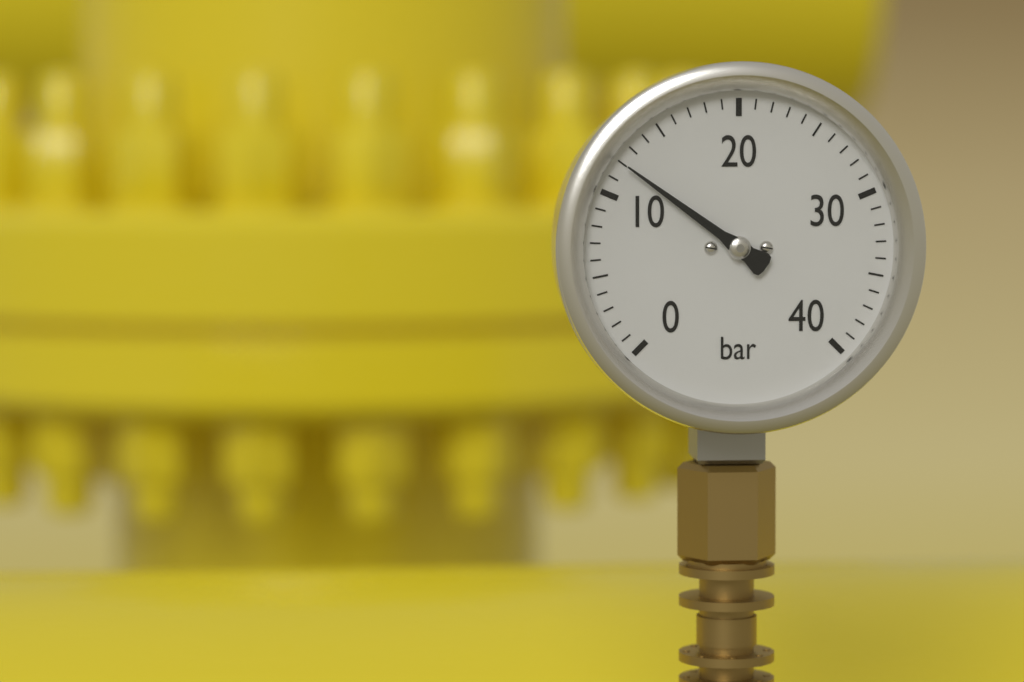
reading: 12 bar
